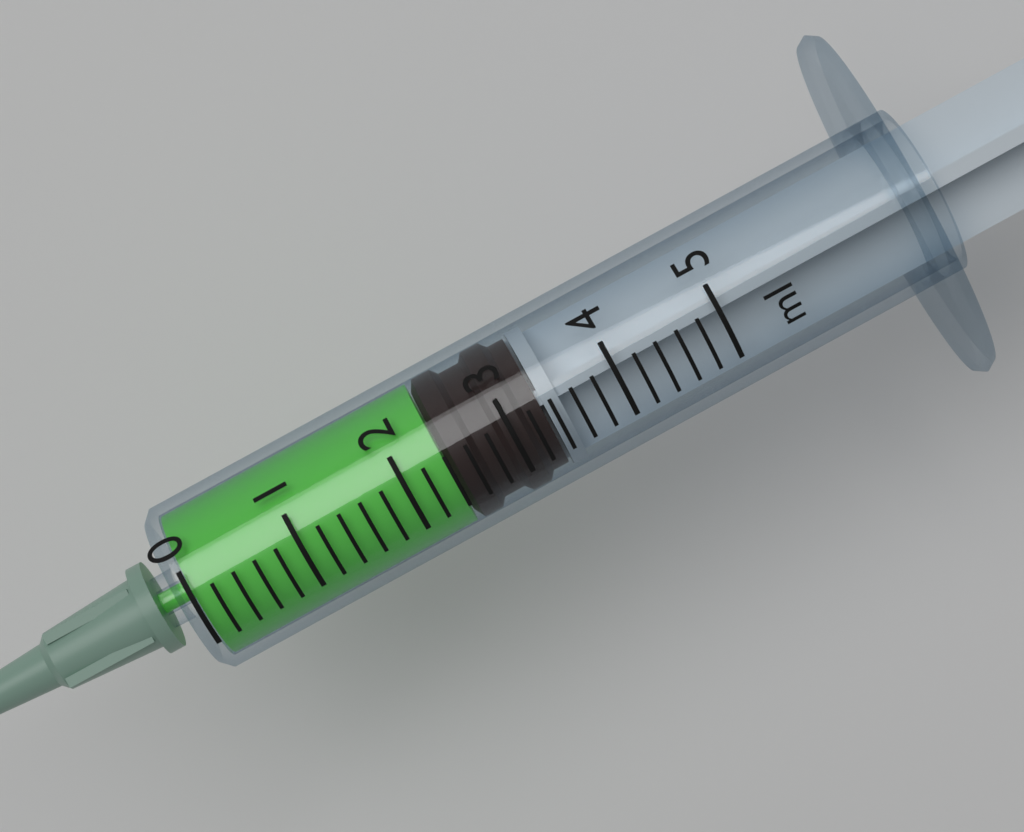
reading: 2.4 ml
